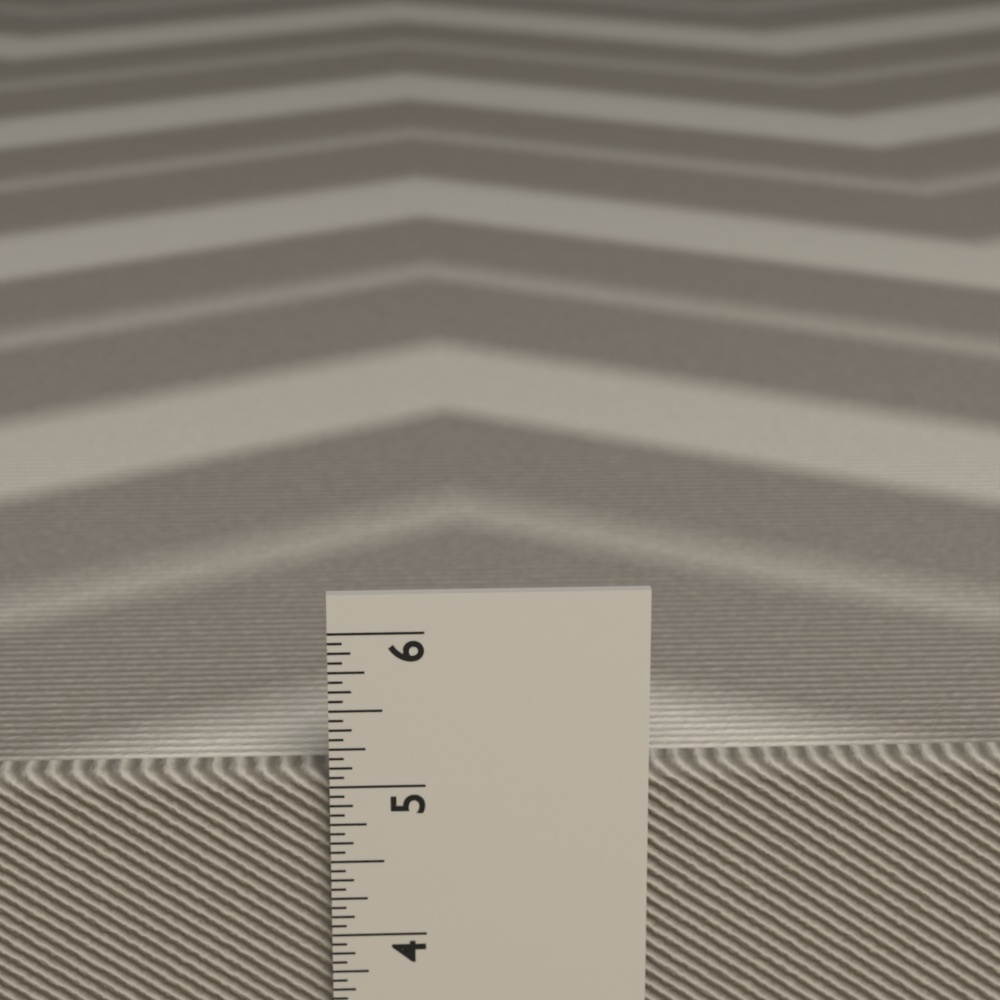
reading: 5.0625 in
